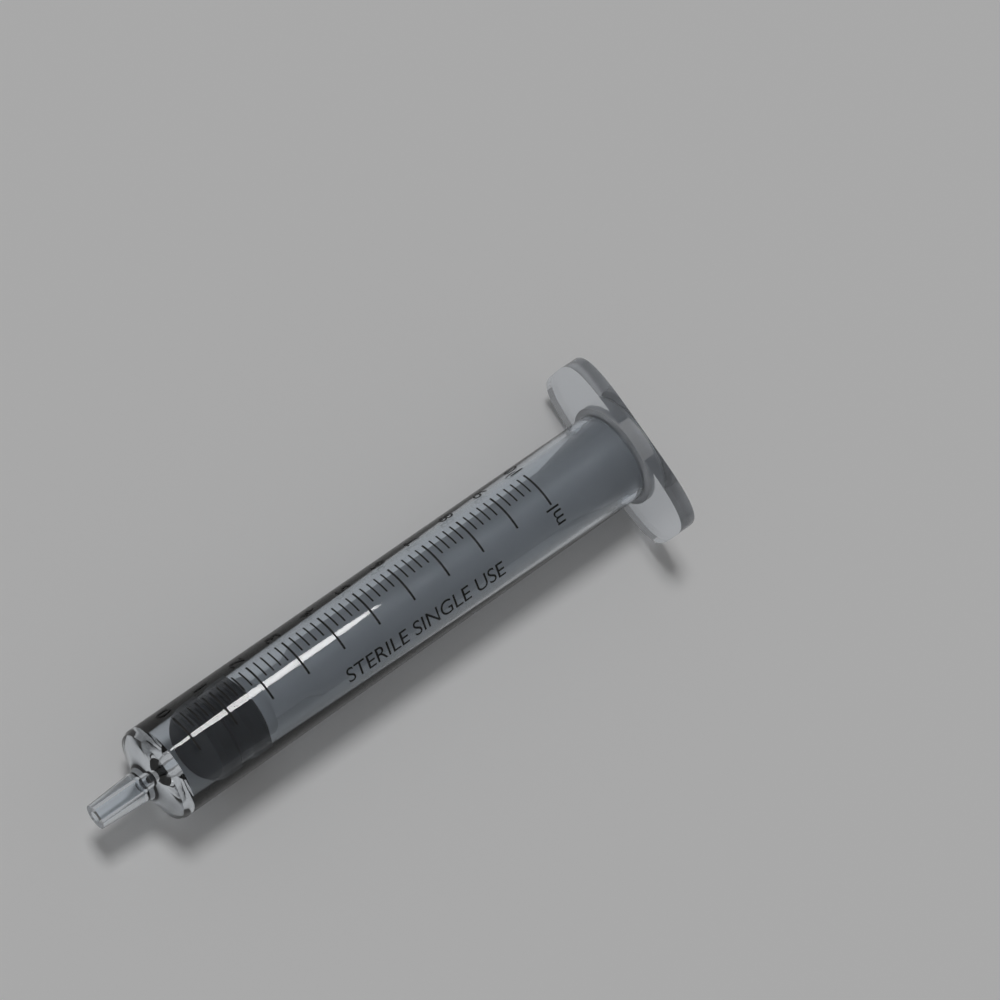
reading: 0.4 ml
